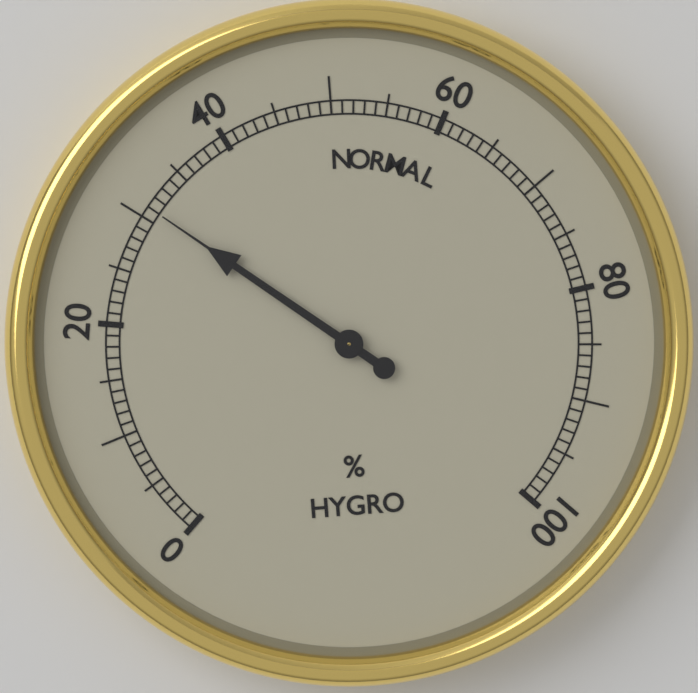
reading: 31 %
